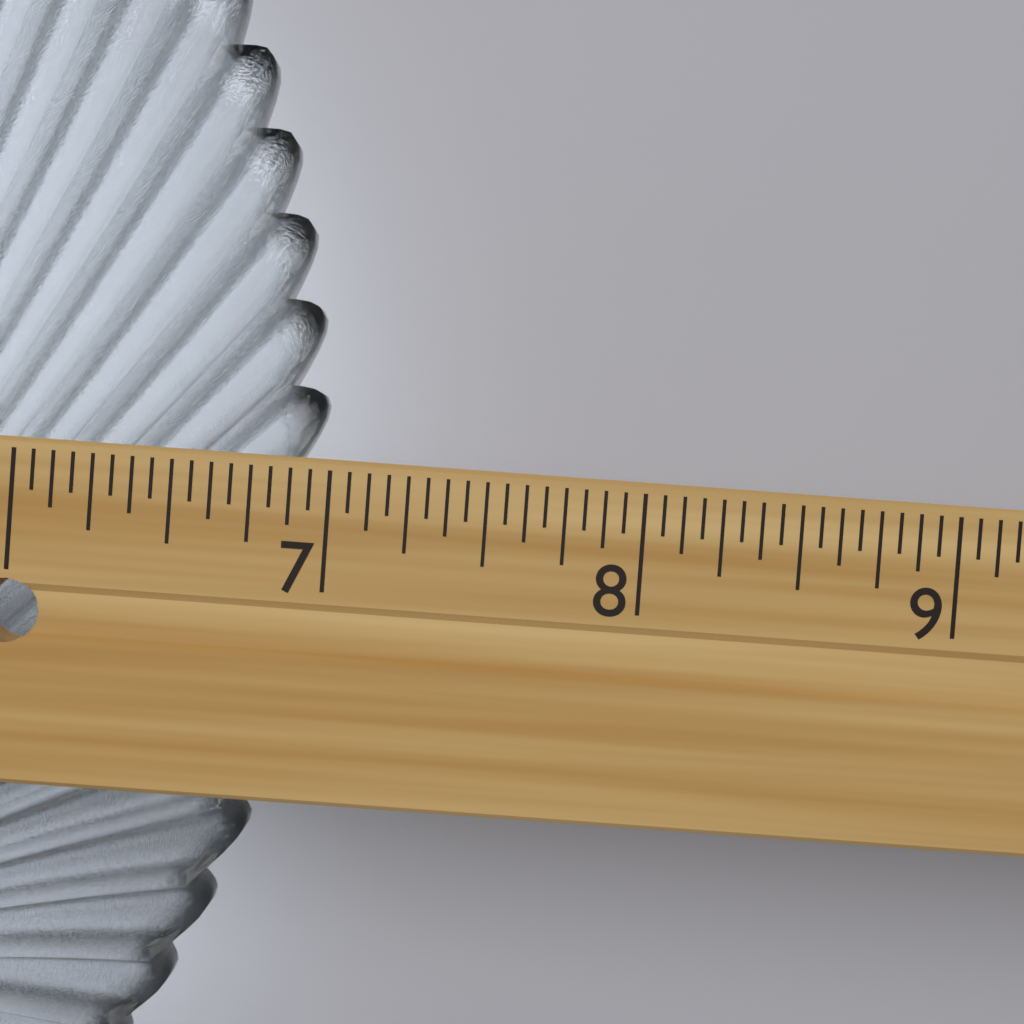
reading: 6.9375 in
